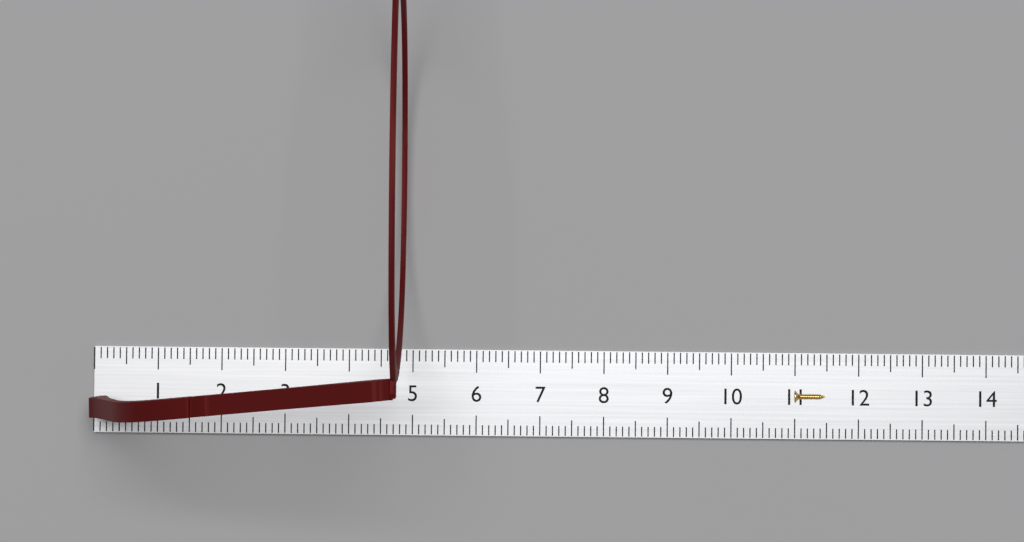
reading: 4.9 cm
